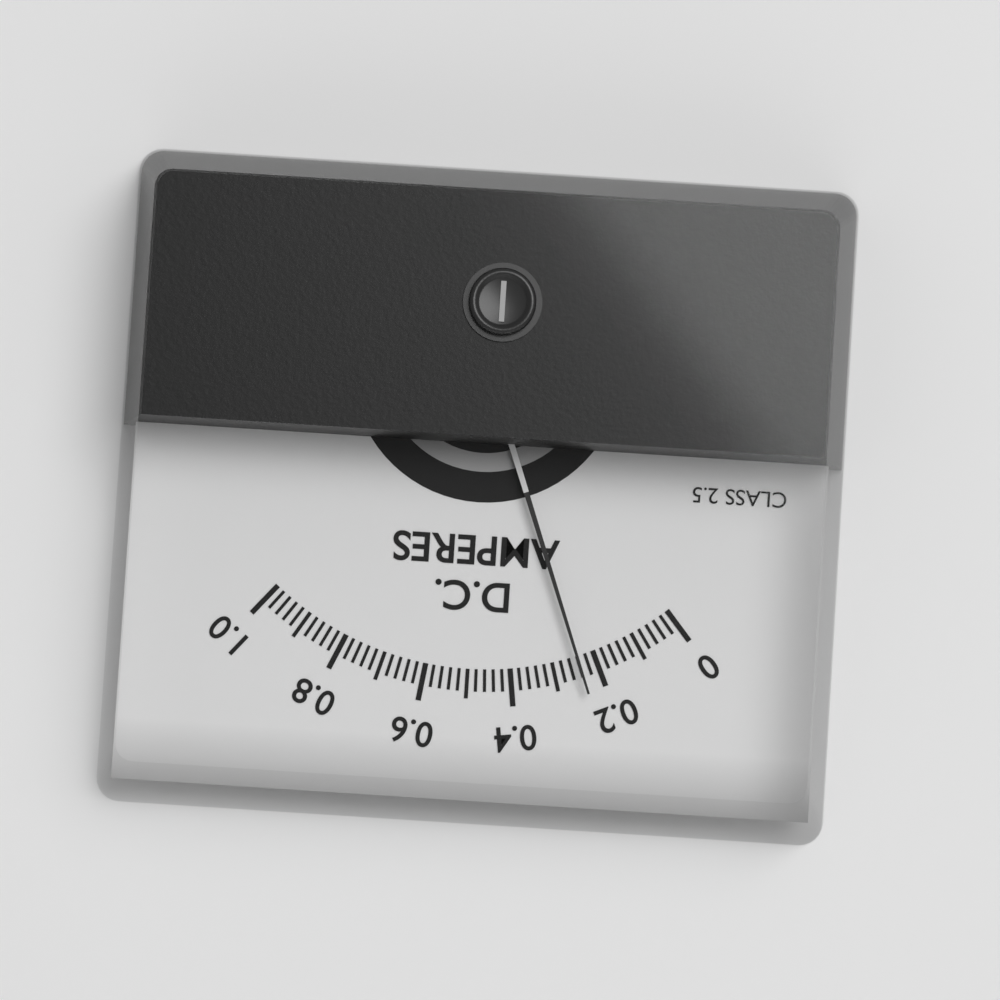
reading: 0.24 A
